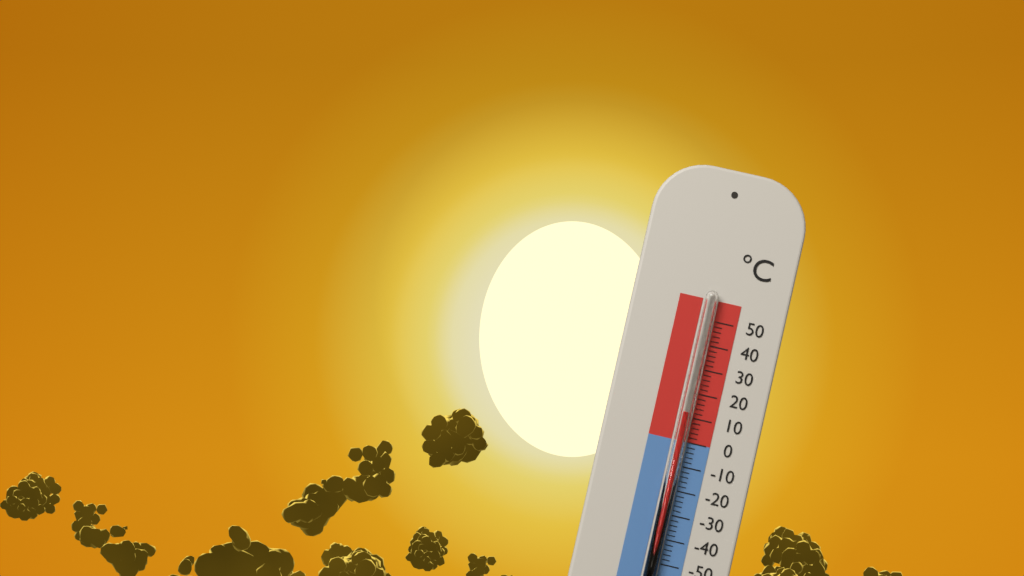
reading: 12 °C
